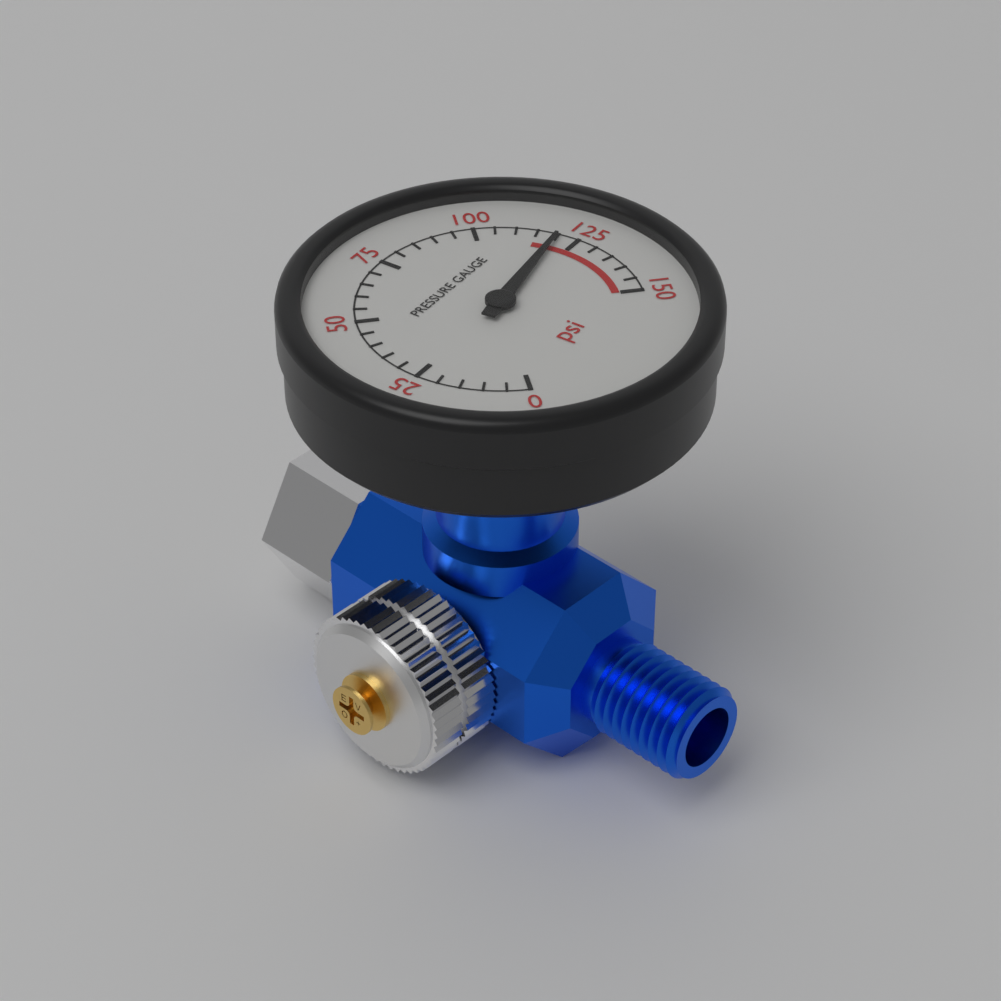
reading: 120 psi
